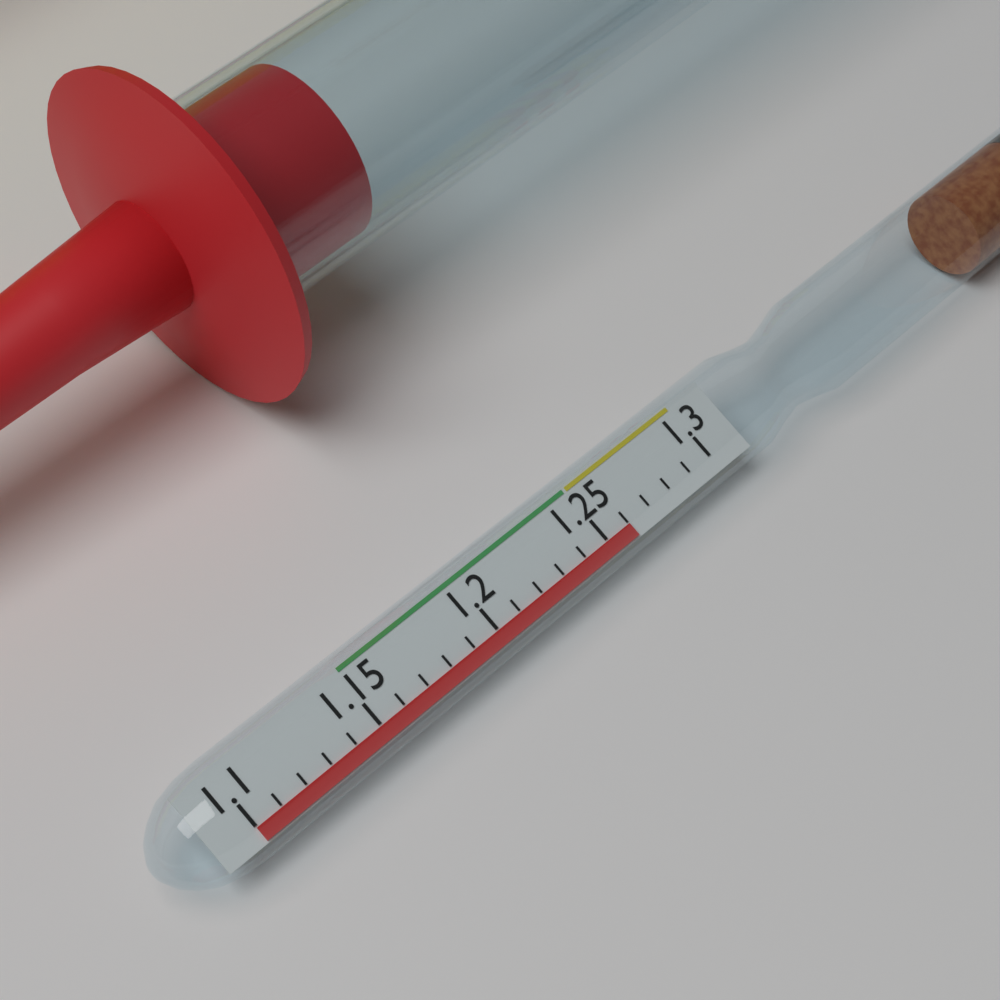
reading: 1.26 (no unit)
